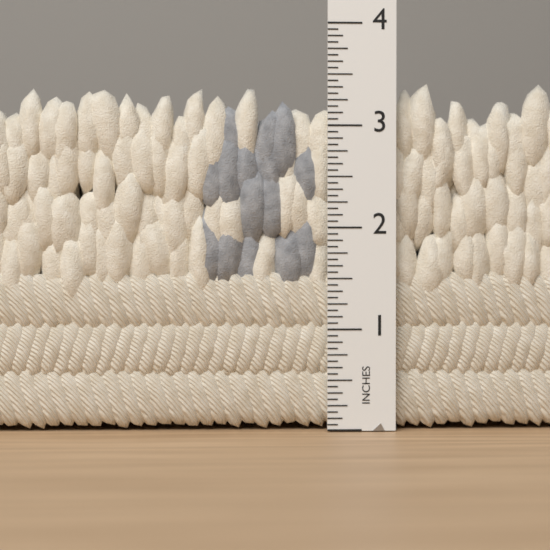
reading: 3.4375 in
